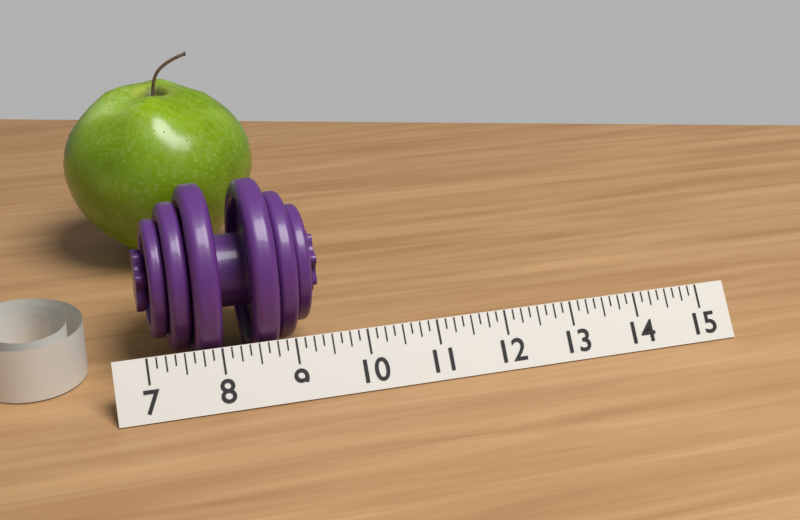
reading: 9.500 (no unit)
